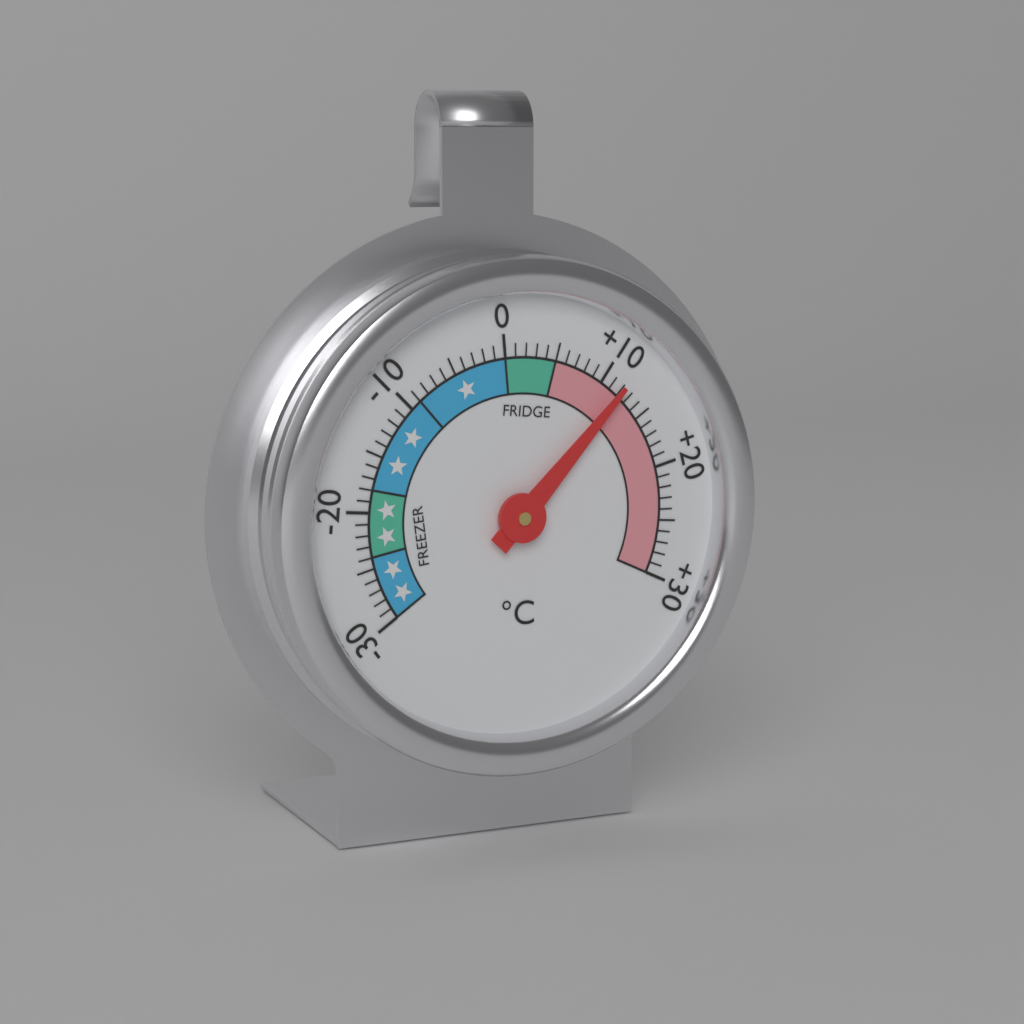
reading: 12 °C
